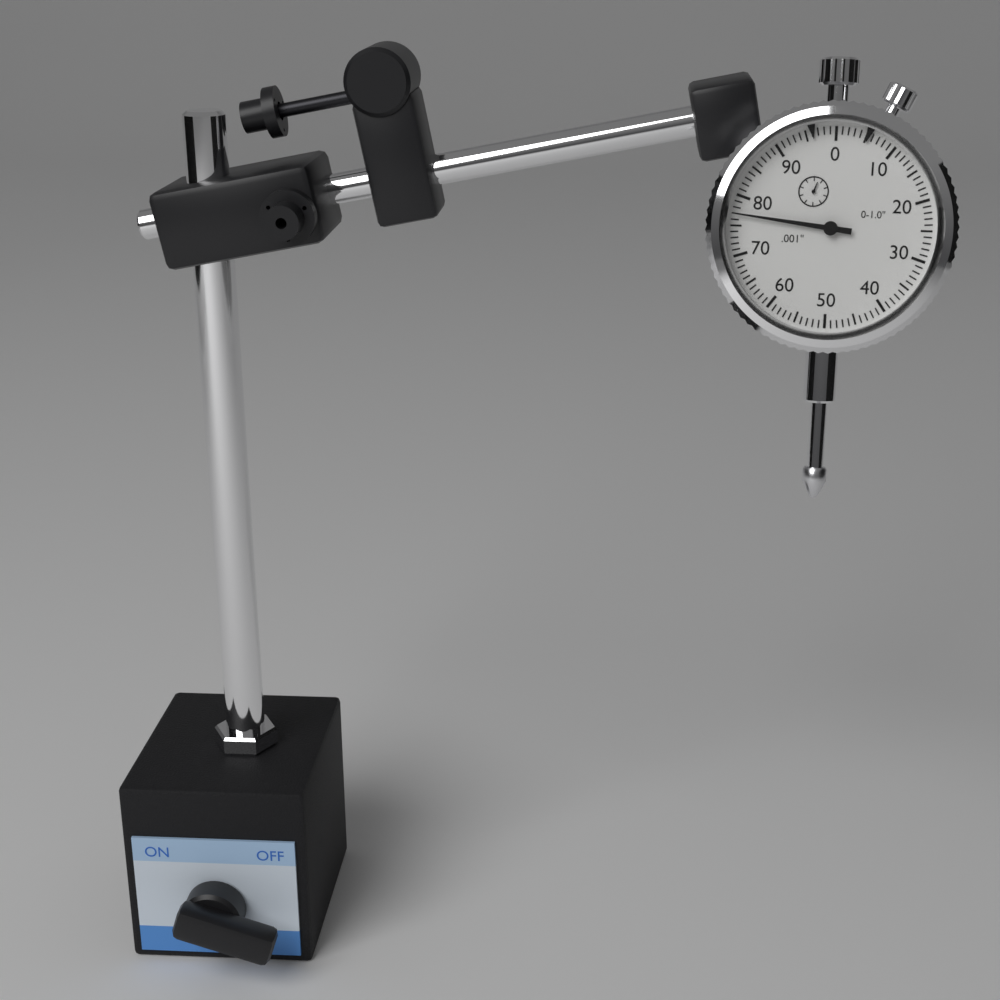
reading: 0.077 in
